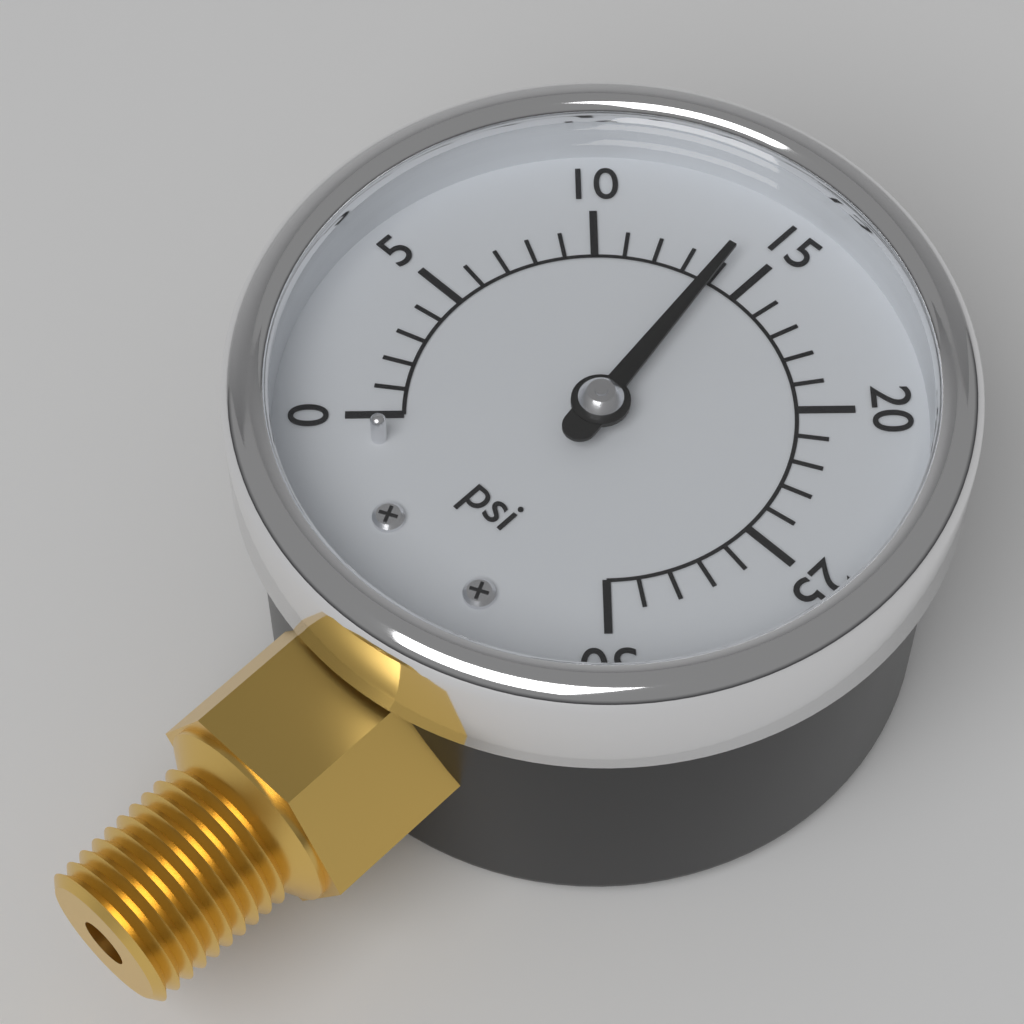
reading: 14 psi
